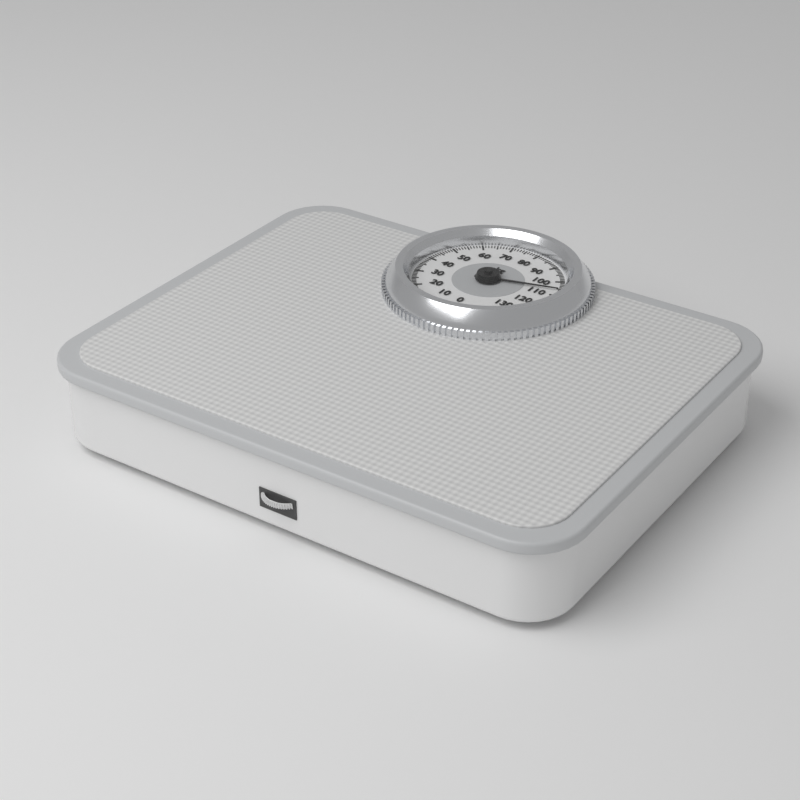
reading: 106 kg
